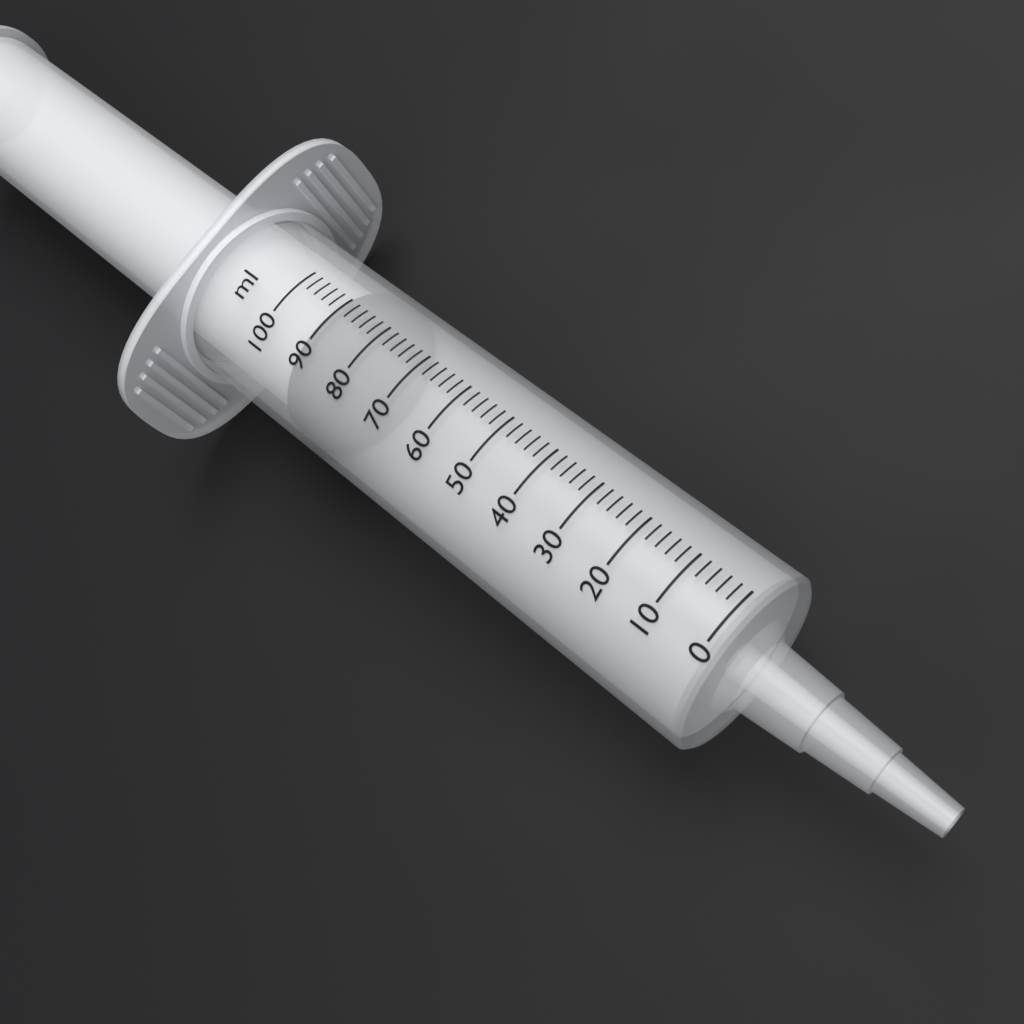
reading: 84 ml
